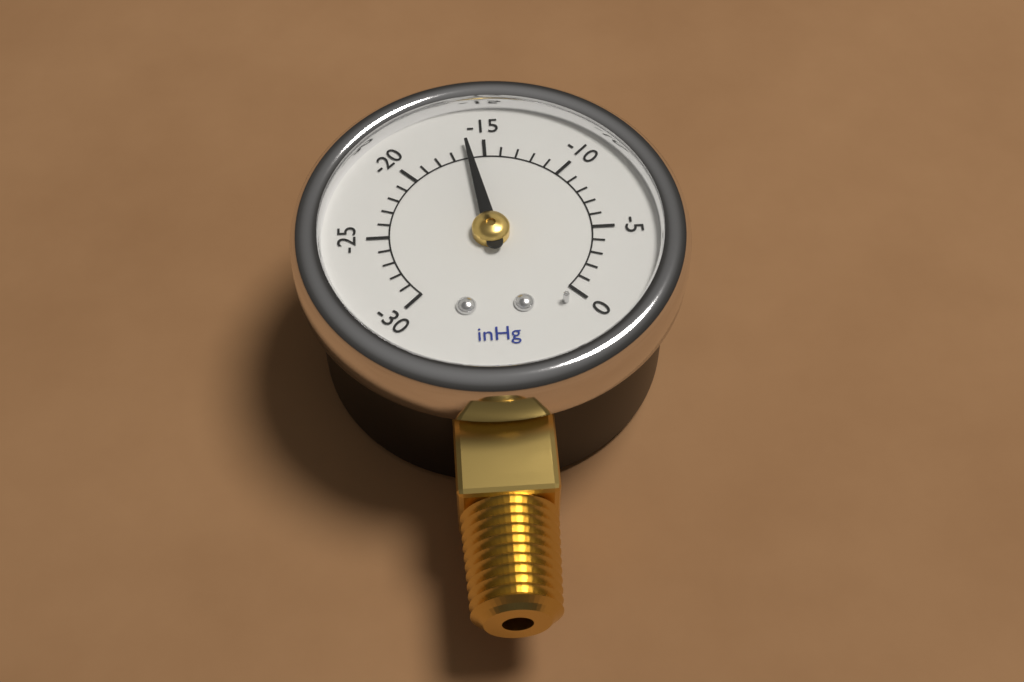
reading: -16 inHg
